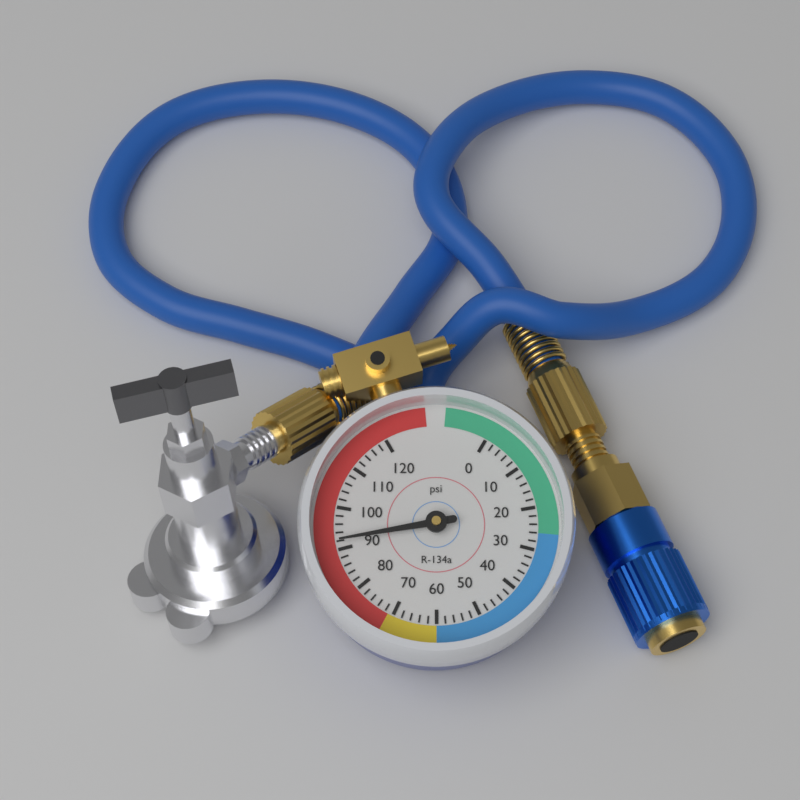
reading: 92 psi
